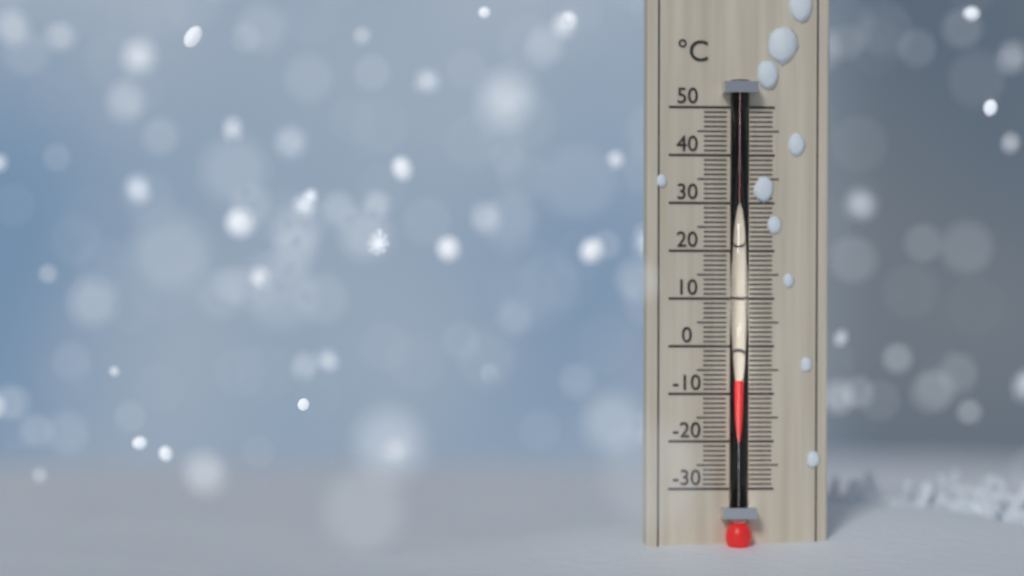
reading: -7 °C
